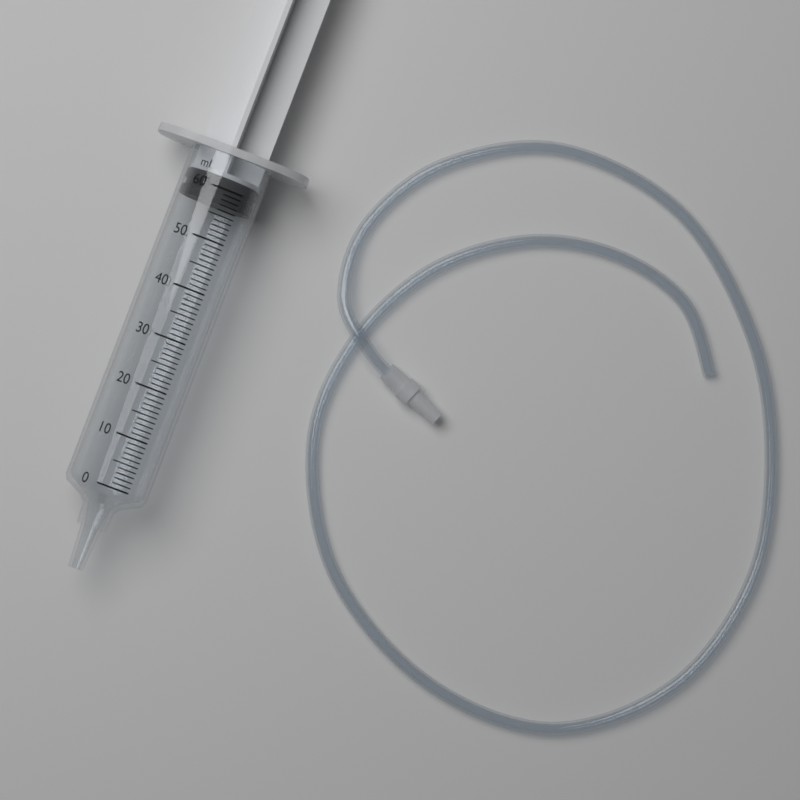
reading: 57 ml
